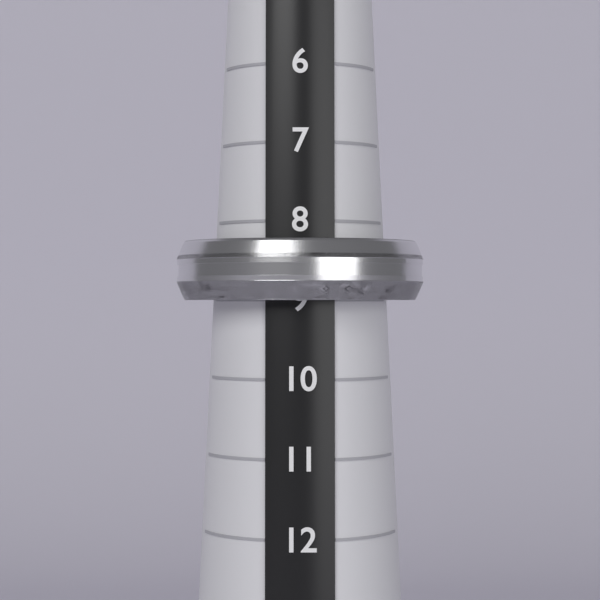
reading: 9 (no unit)
